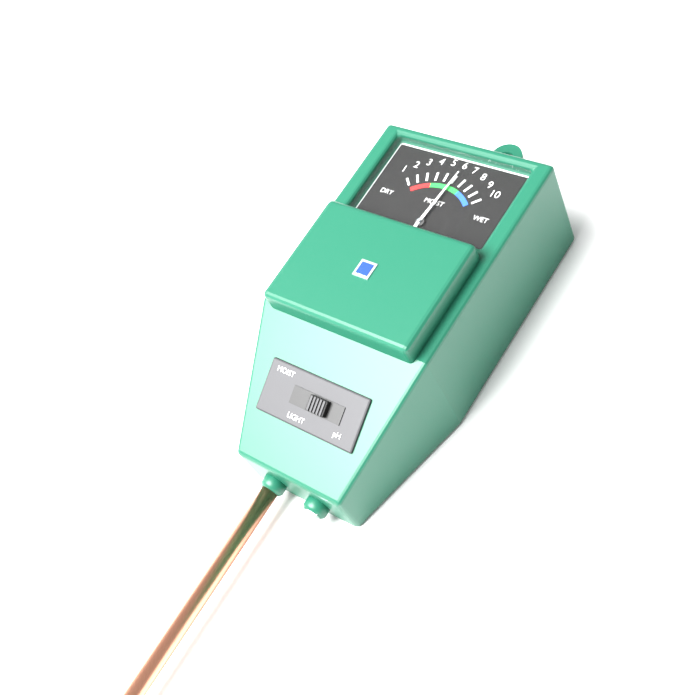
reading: 6 (no unit)
